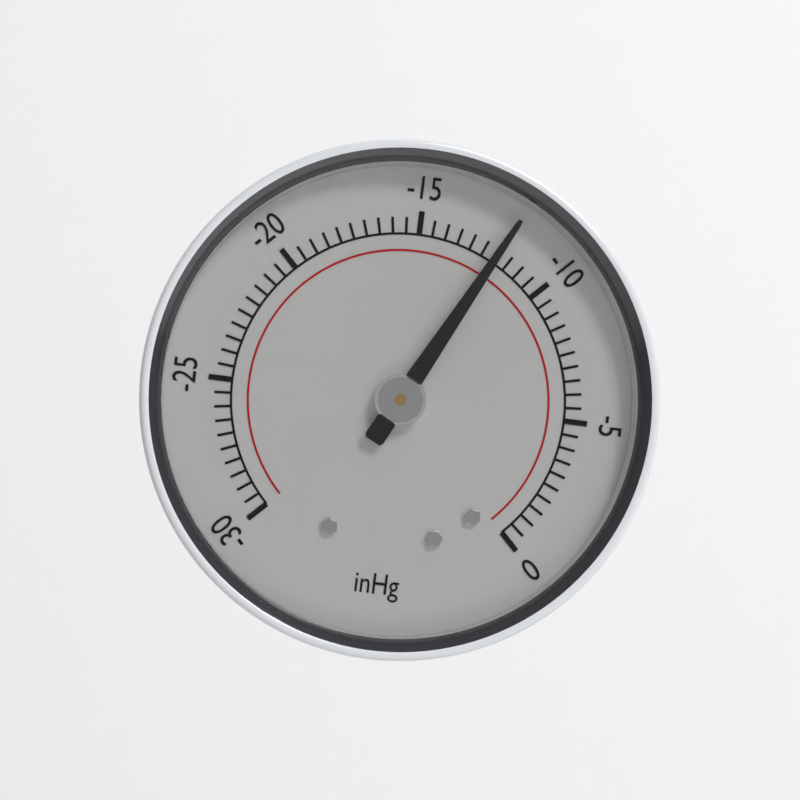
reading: -12.0 inHg
